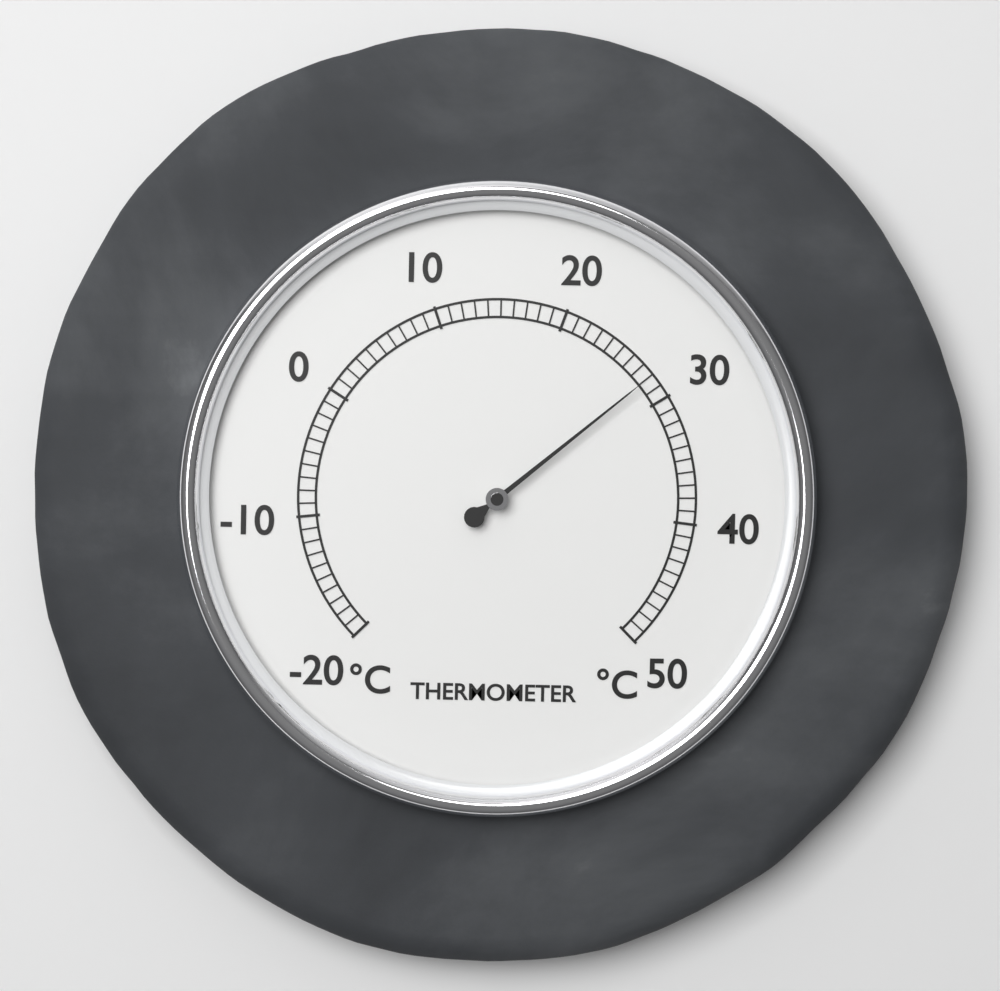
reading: 28 °C
